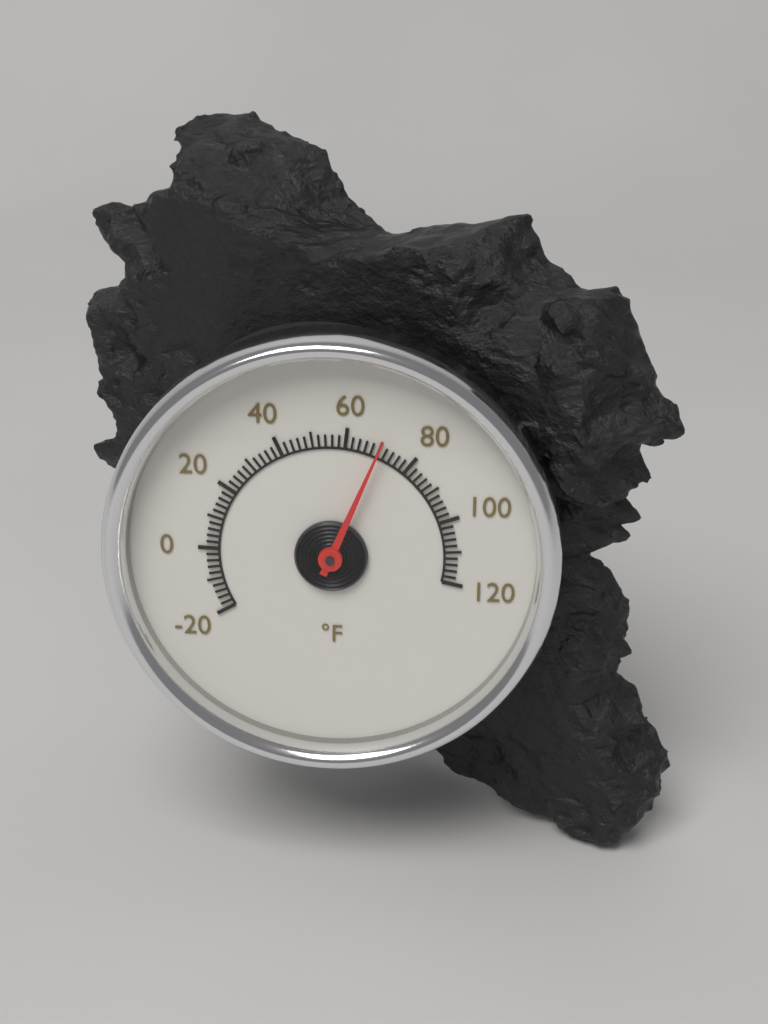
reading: 70 °F
